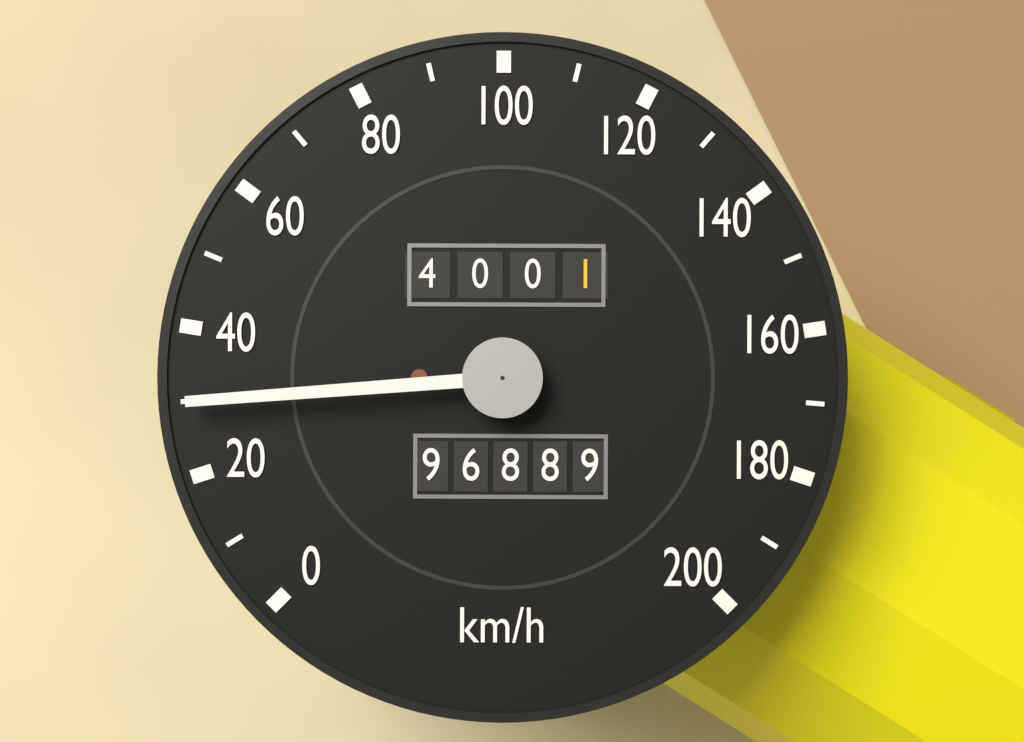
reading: 30 km/h
